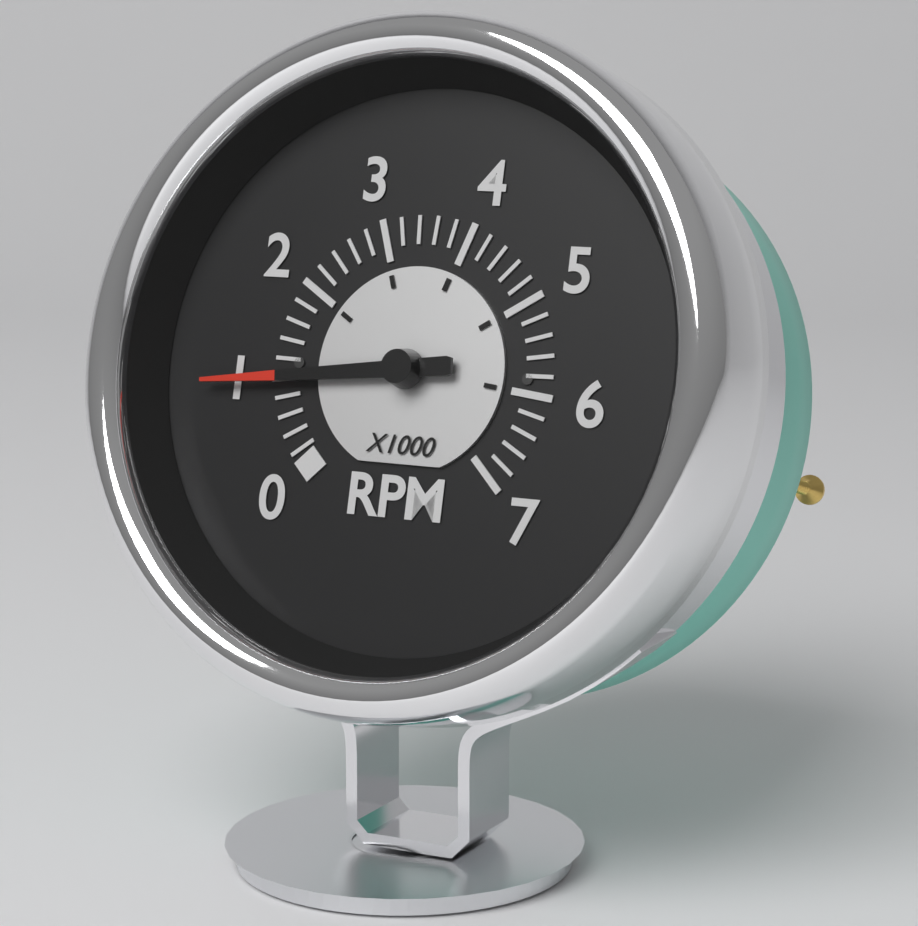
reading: 1000 RPM
